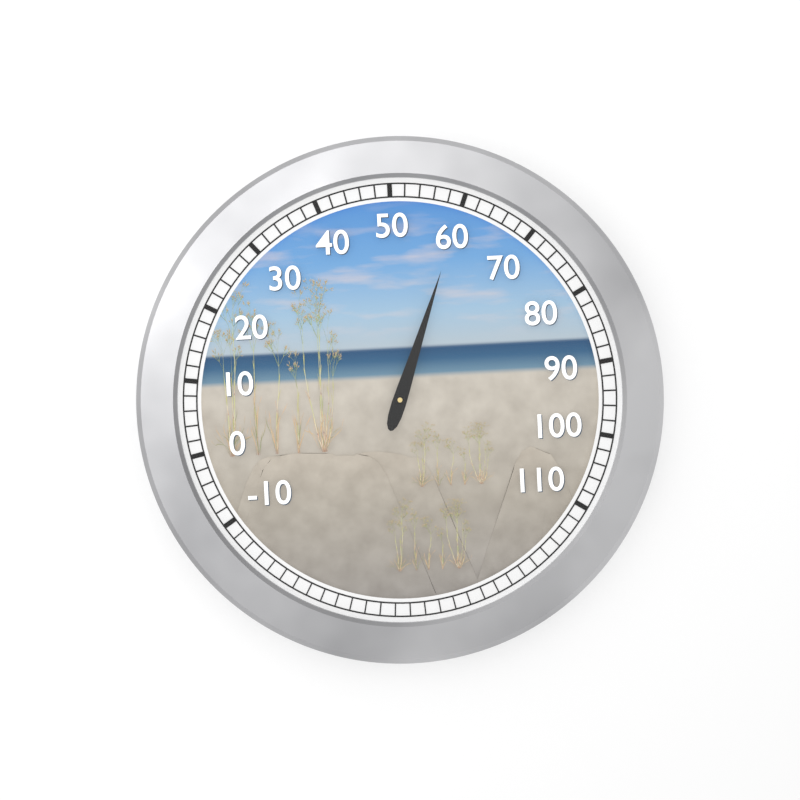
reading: 60 (no unit)
